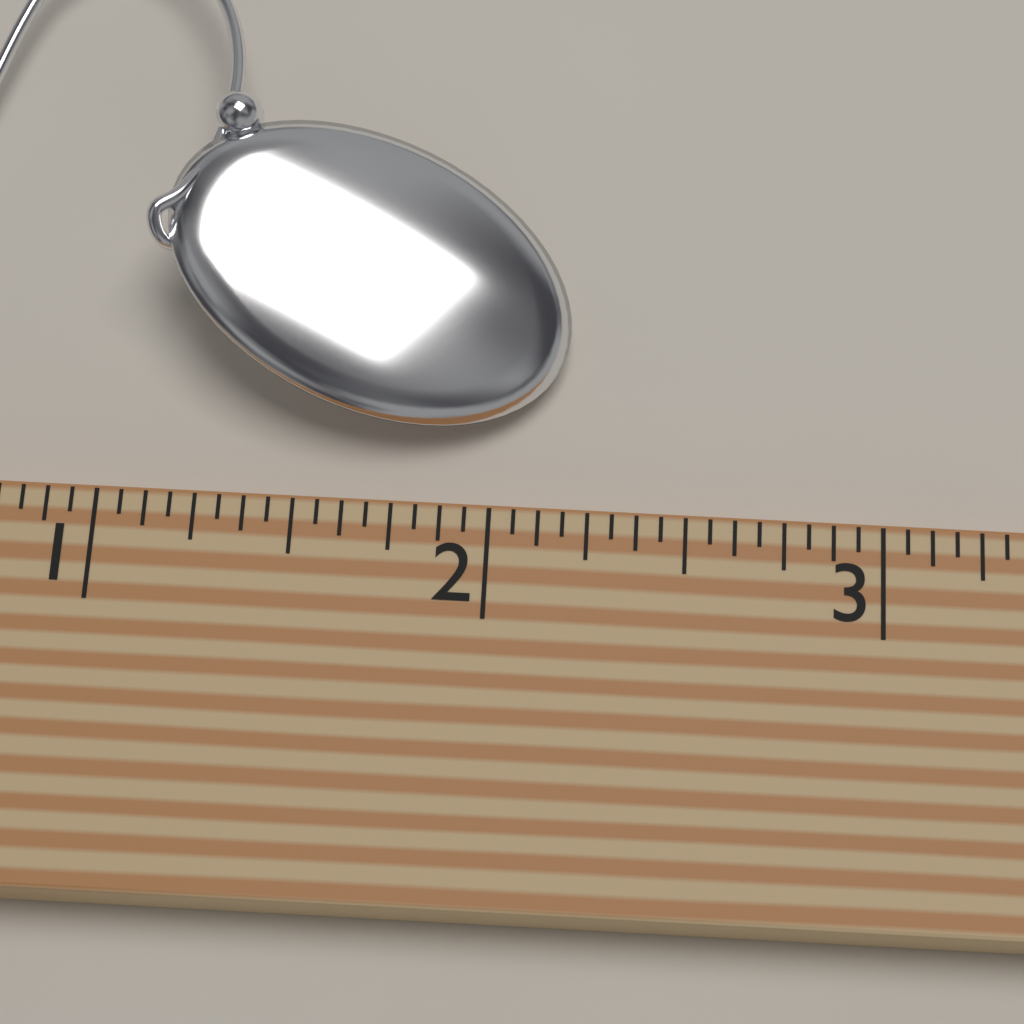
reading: 2.1875 (no unit)
